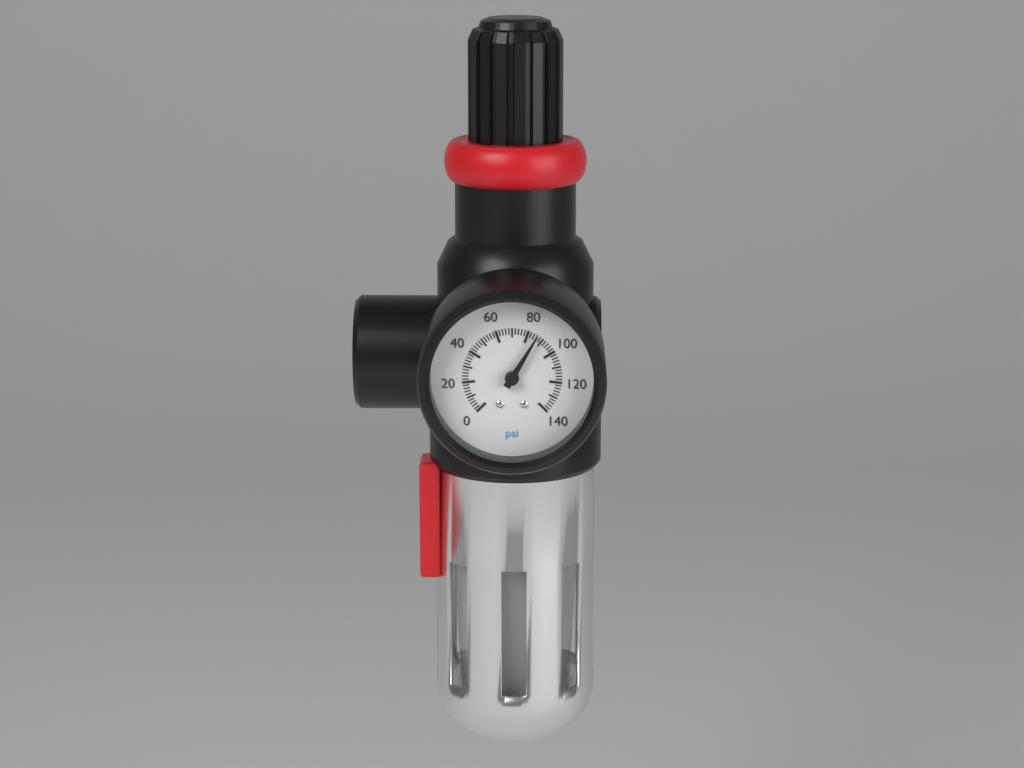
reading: 86 psi
